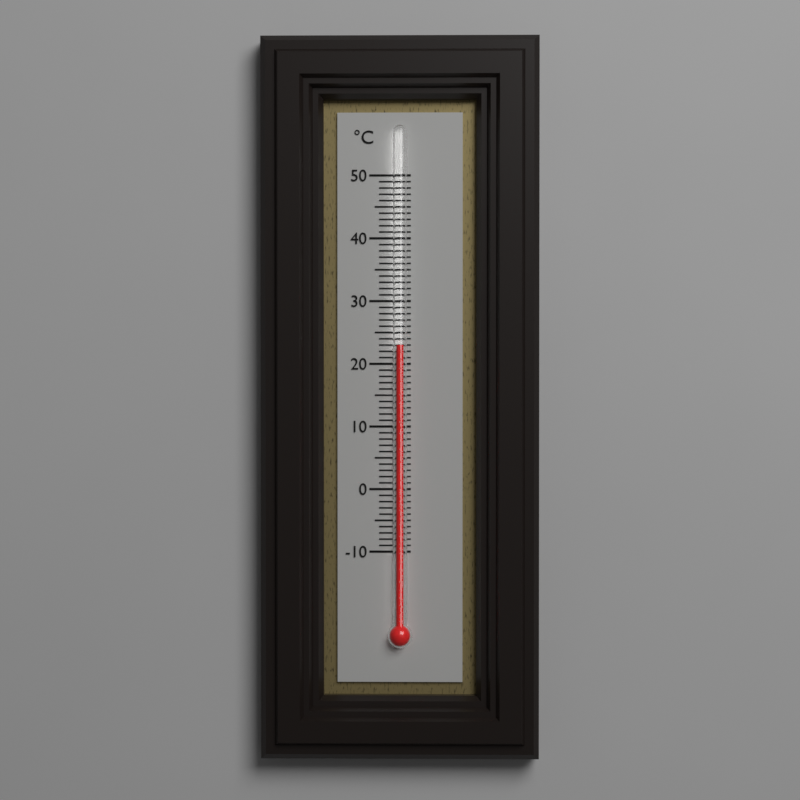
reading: 23 °C
